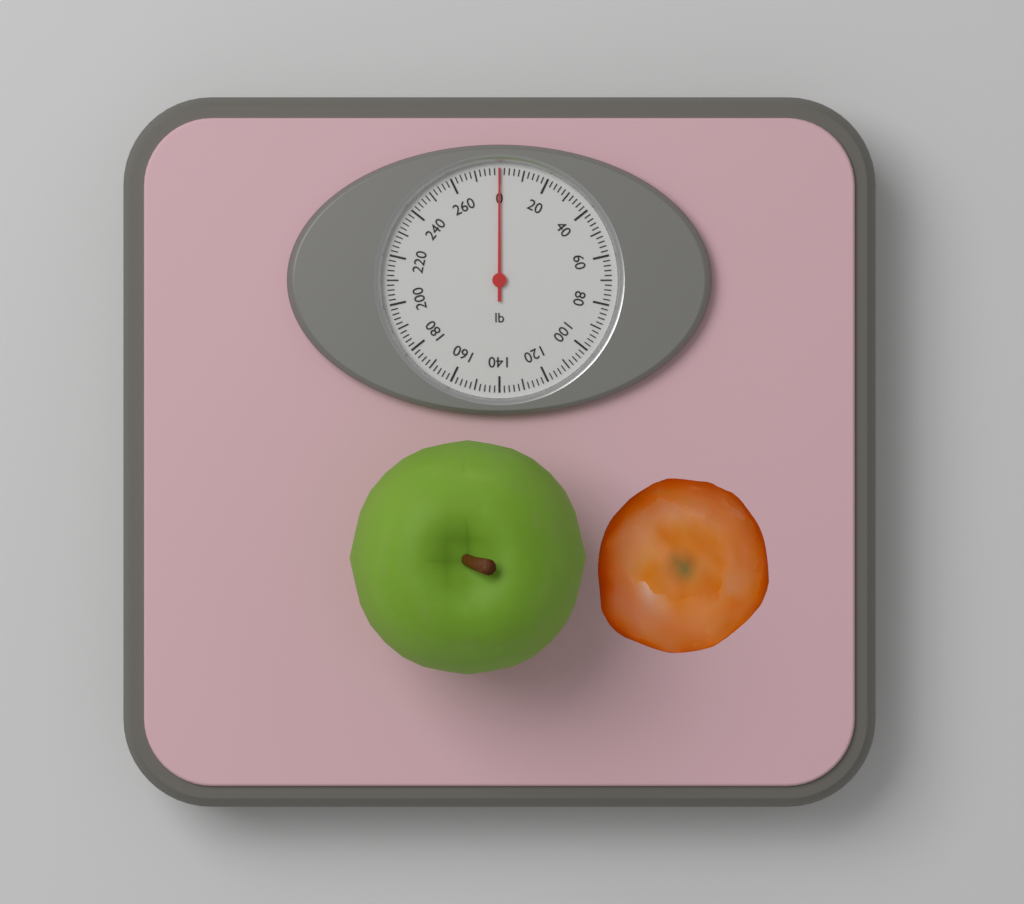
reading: 0 lb
